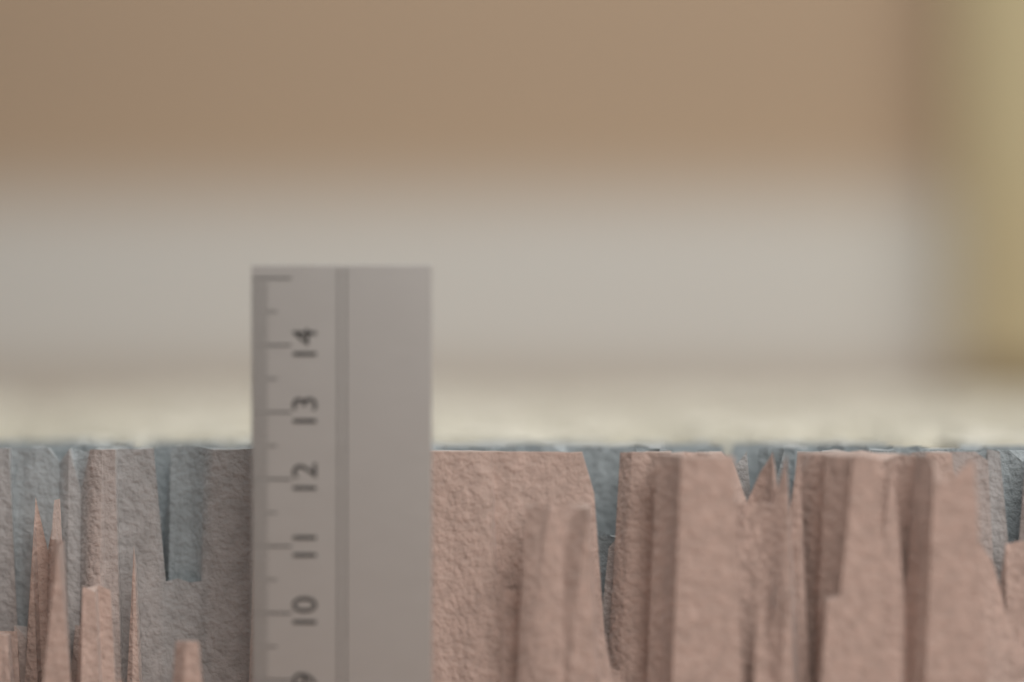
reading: 12.4 cm
